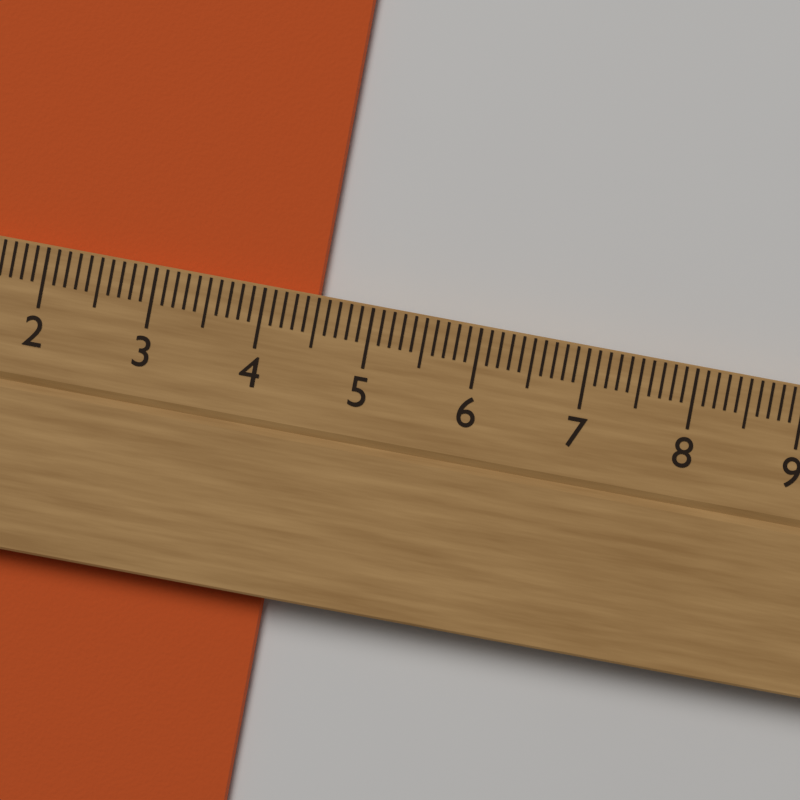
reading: 4.5 cm
